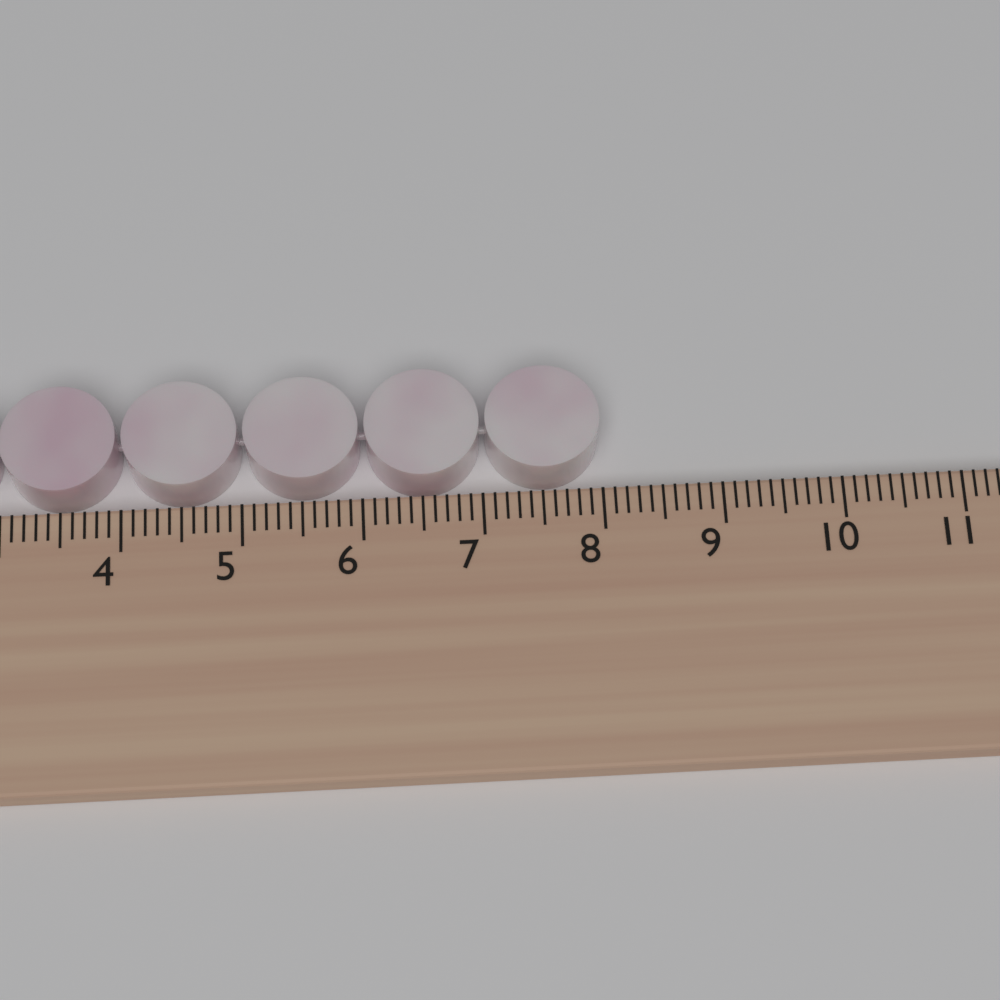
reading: 8.0 cm
